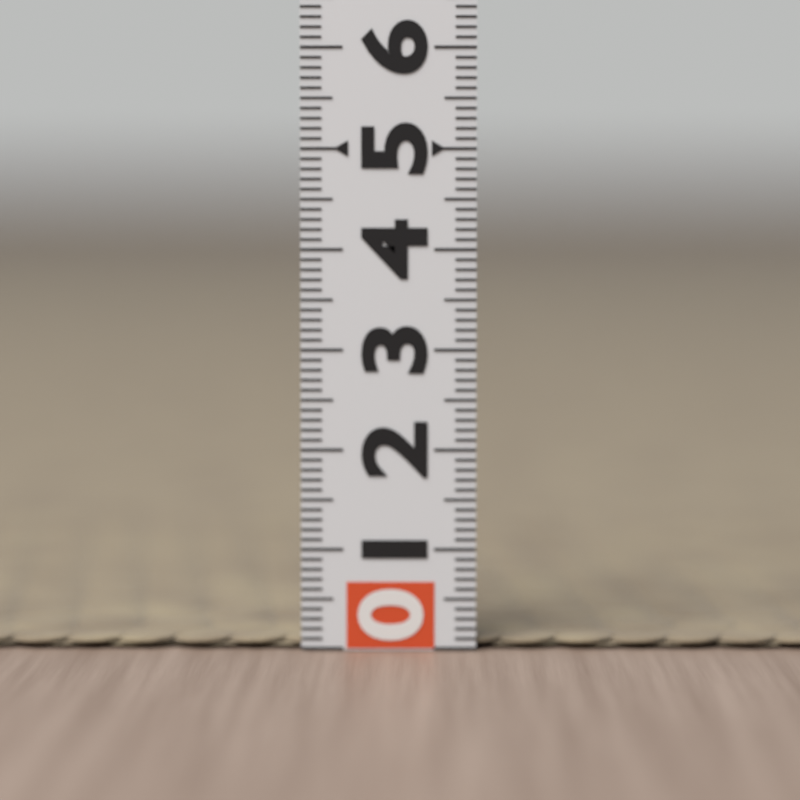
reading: 0.1 (no unit)
